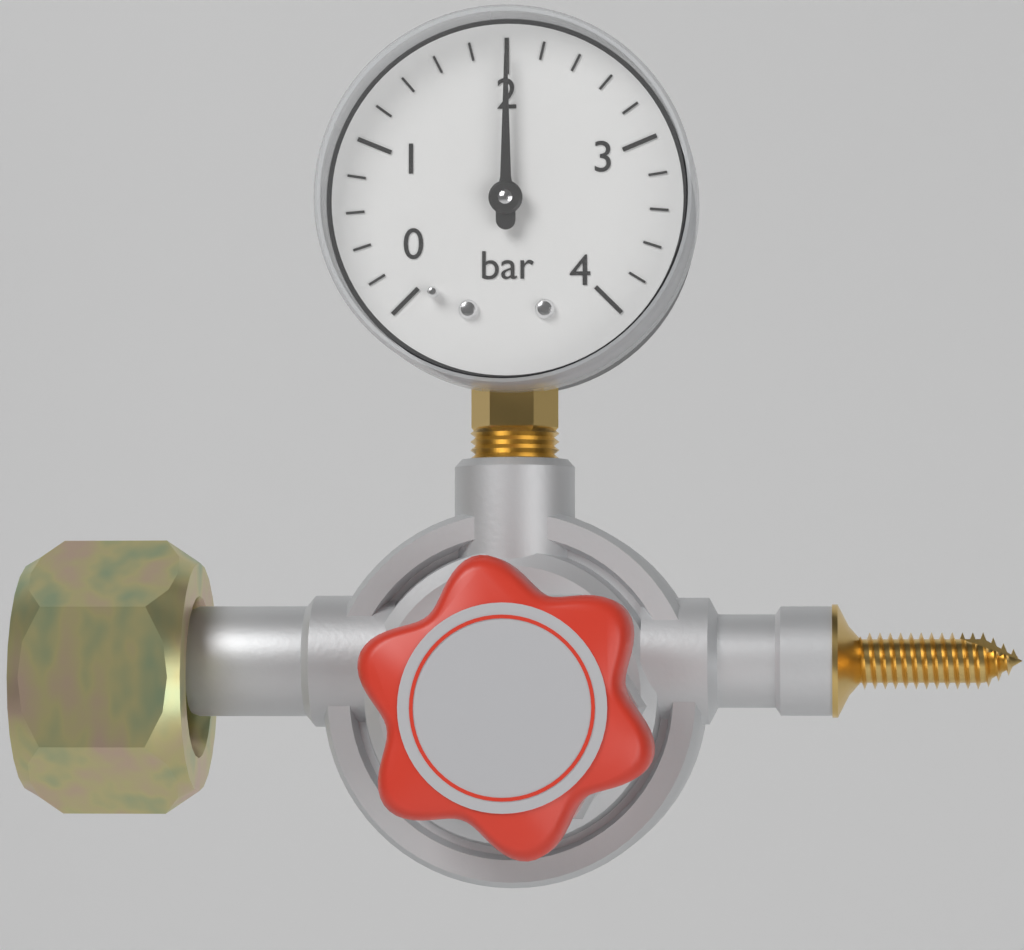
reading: 2.0 bar
